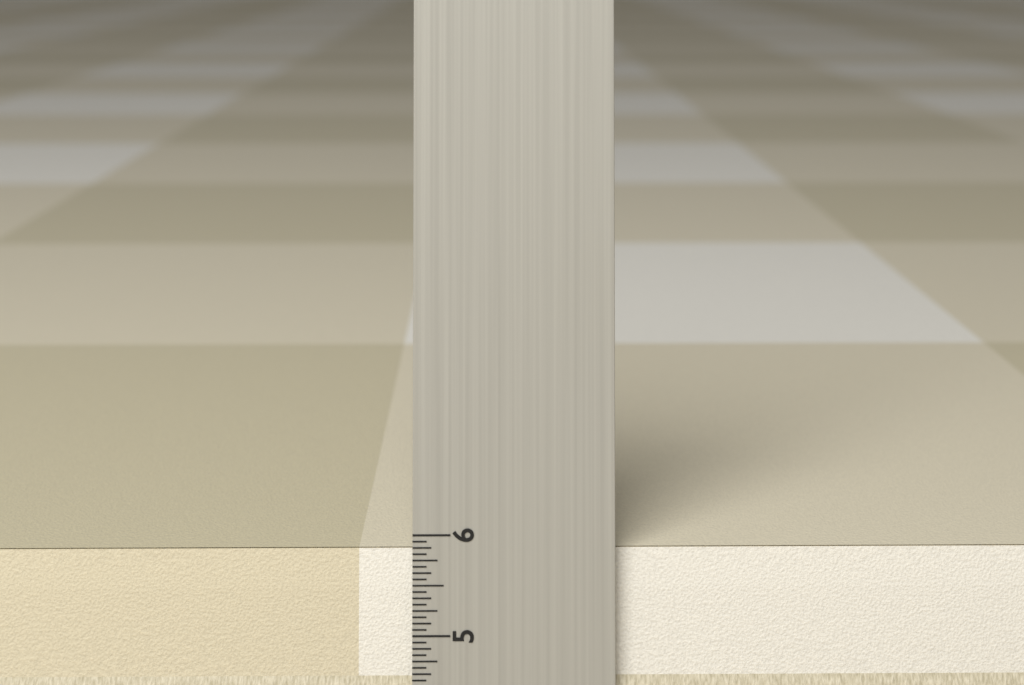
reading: 5.8125 in
